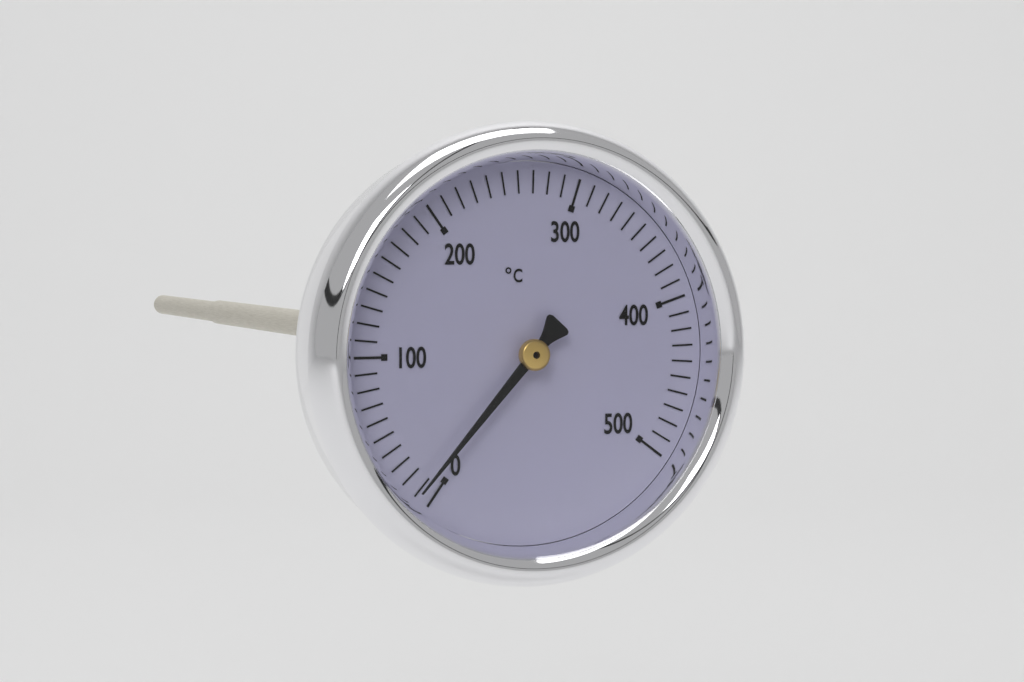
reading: 10 °C
